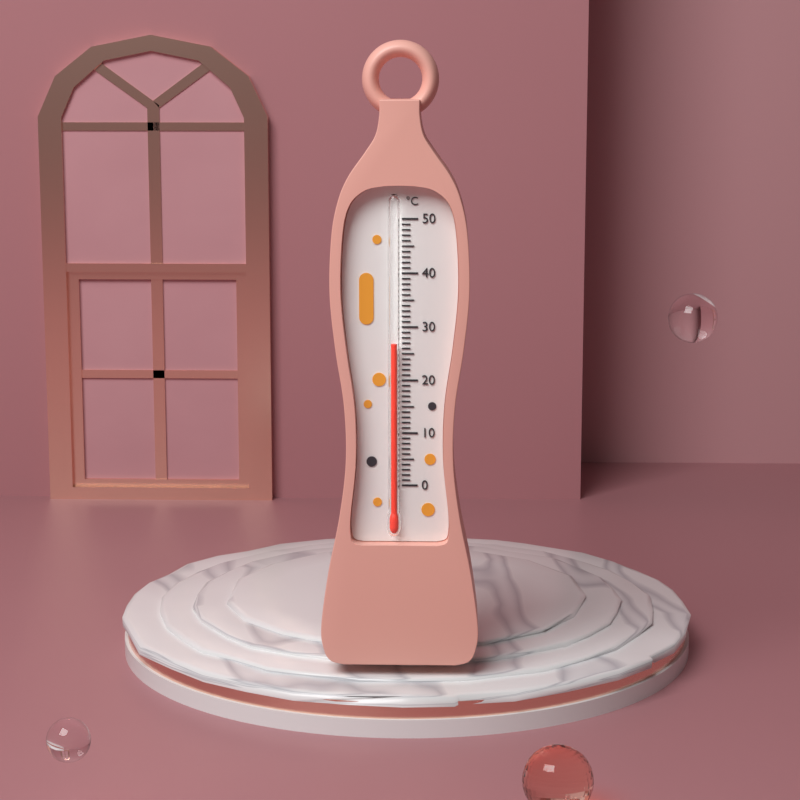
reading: 27 °C
